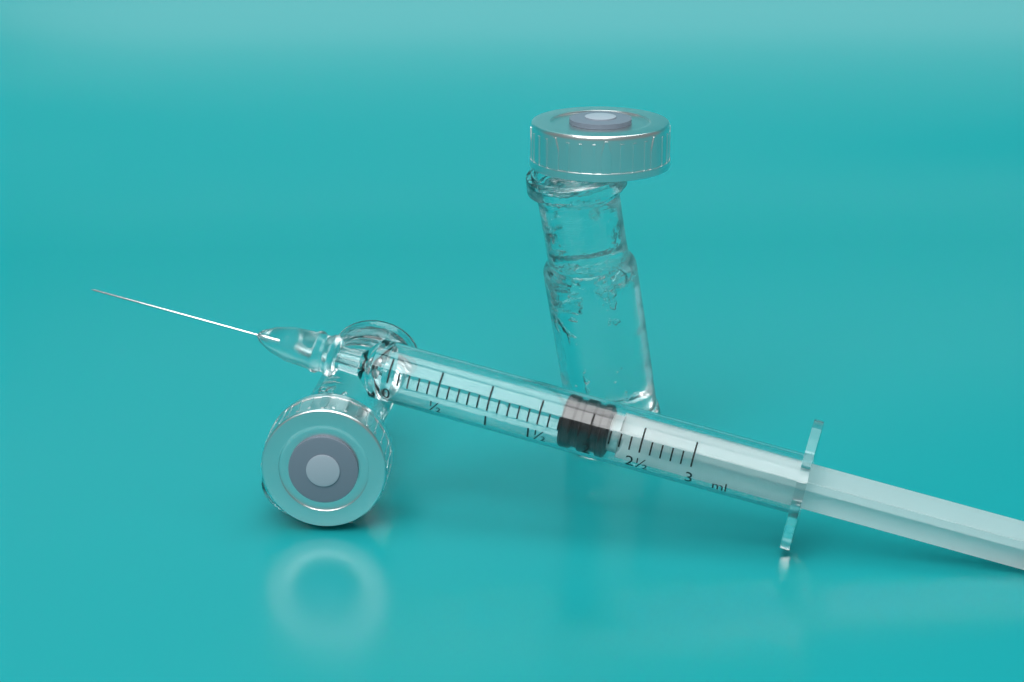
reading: 1.7 ml
